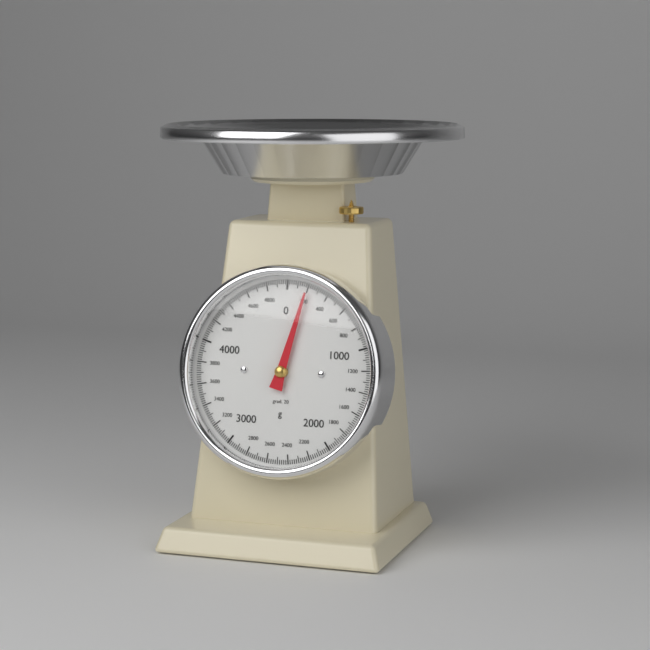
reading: 200 g
